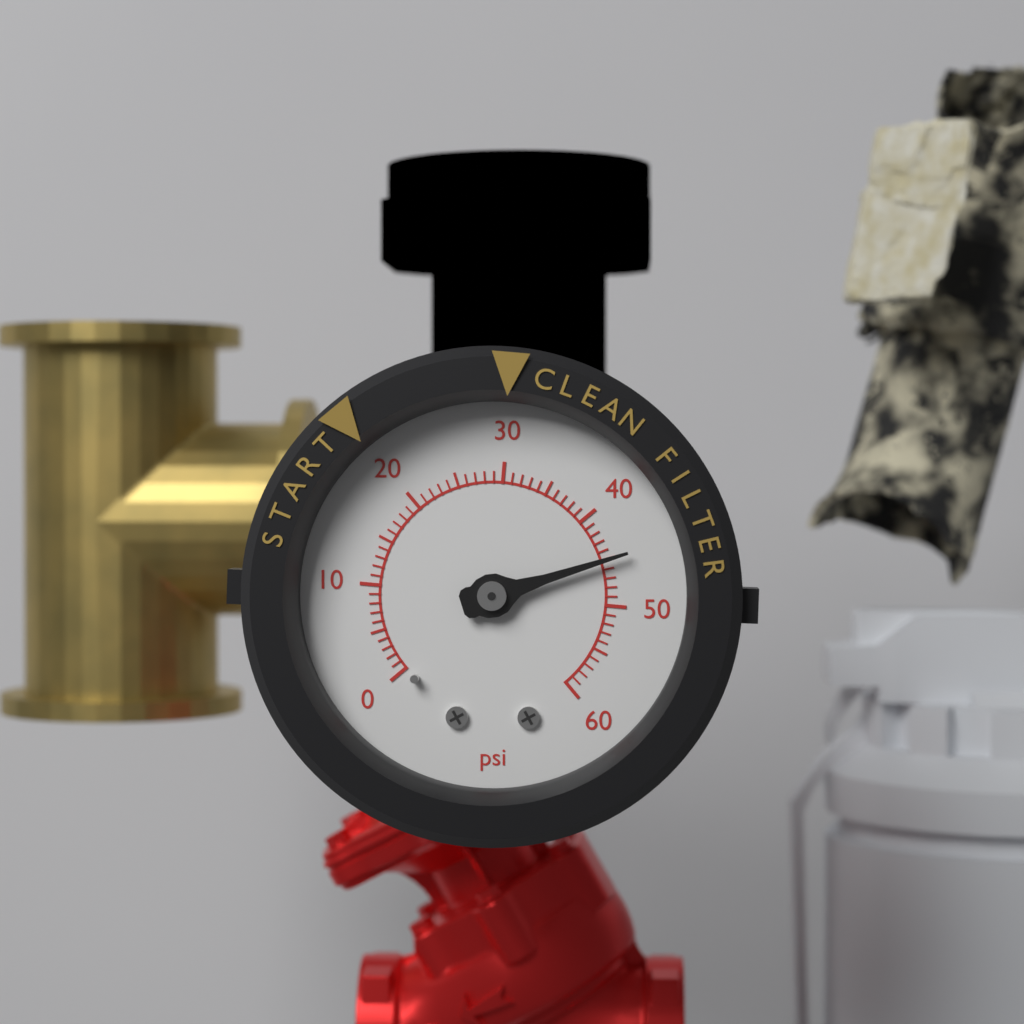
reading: 45 psi
